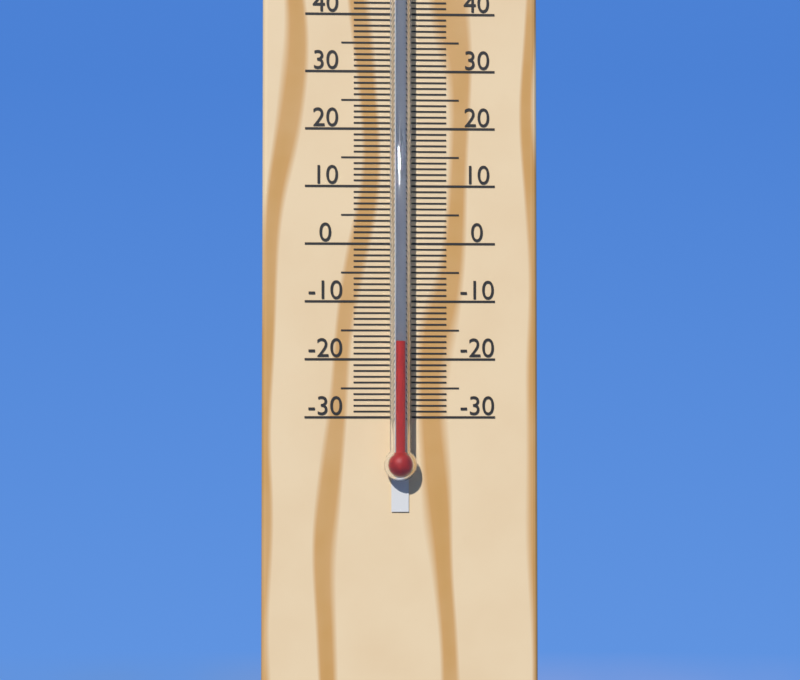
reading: -17 °C
